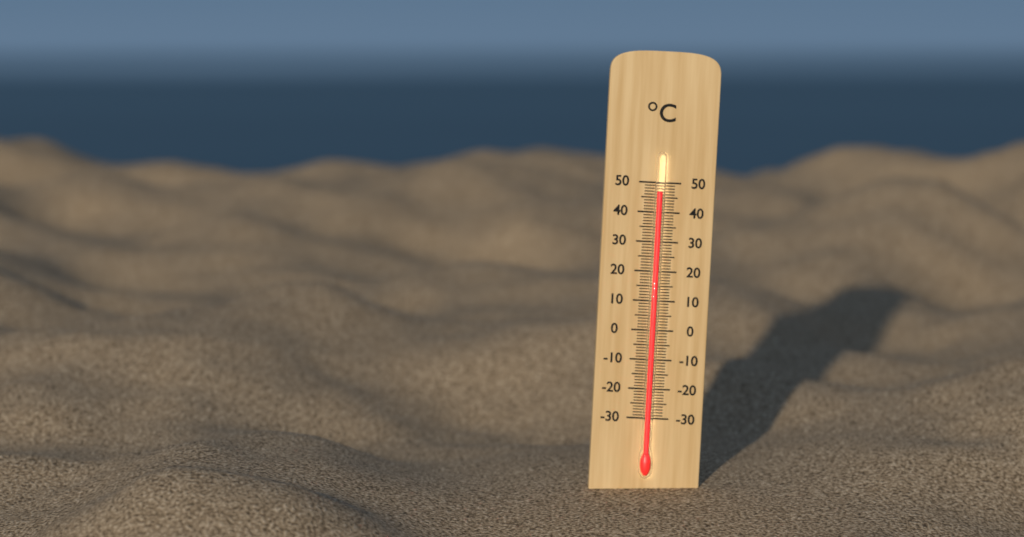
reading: 47 °C
